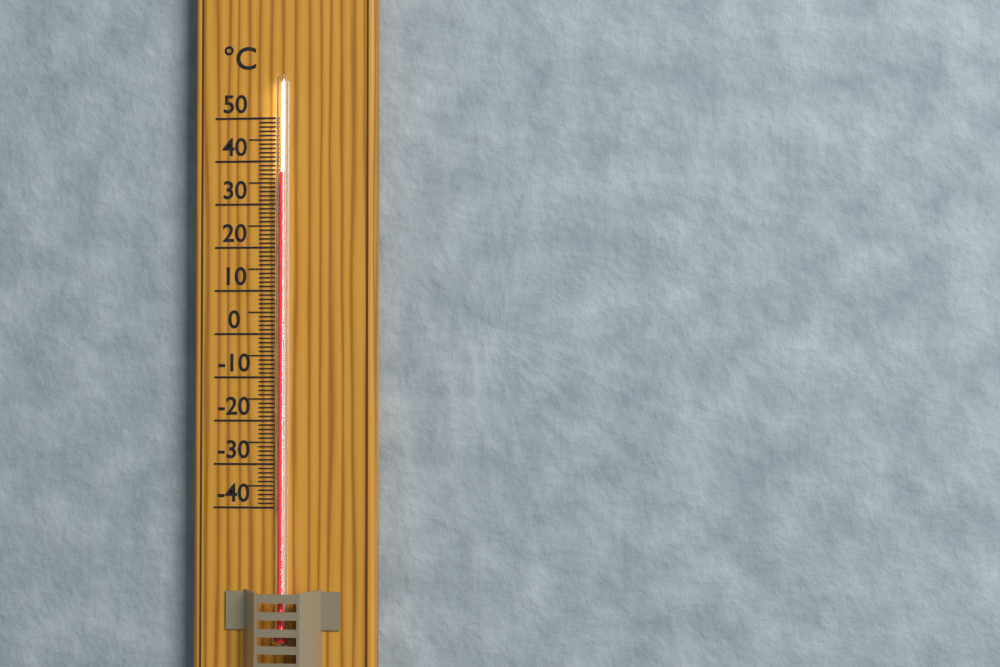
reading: 37 °C
